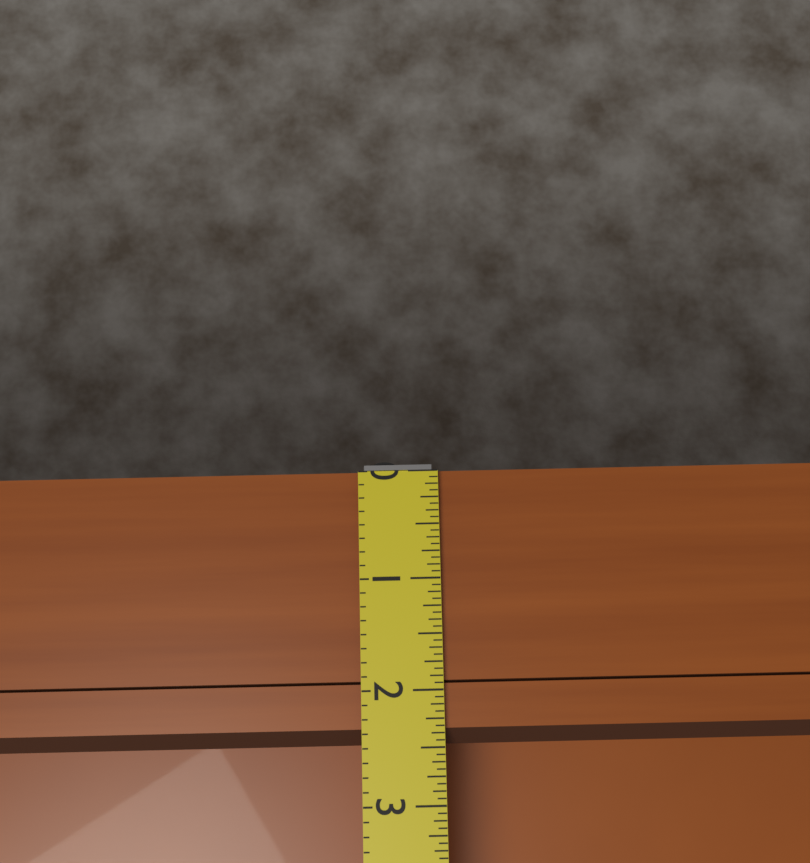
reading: 2.5000 (no unit)
